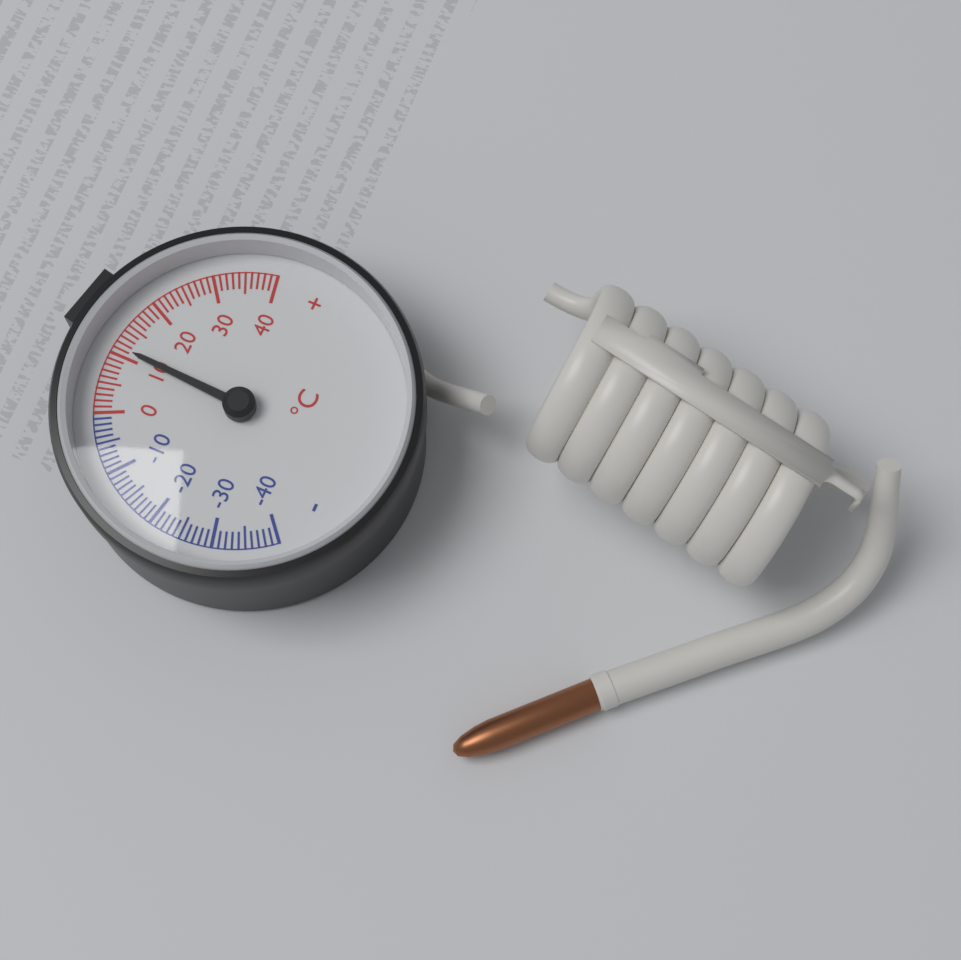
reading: 11 °C
